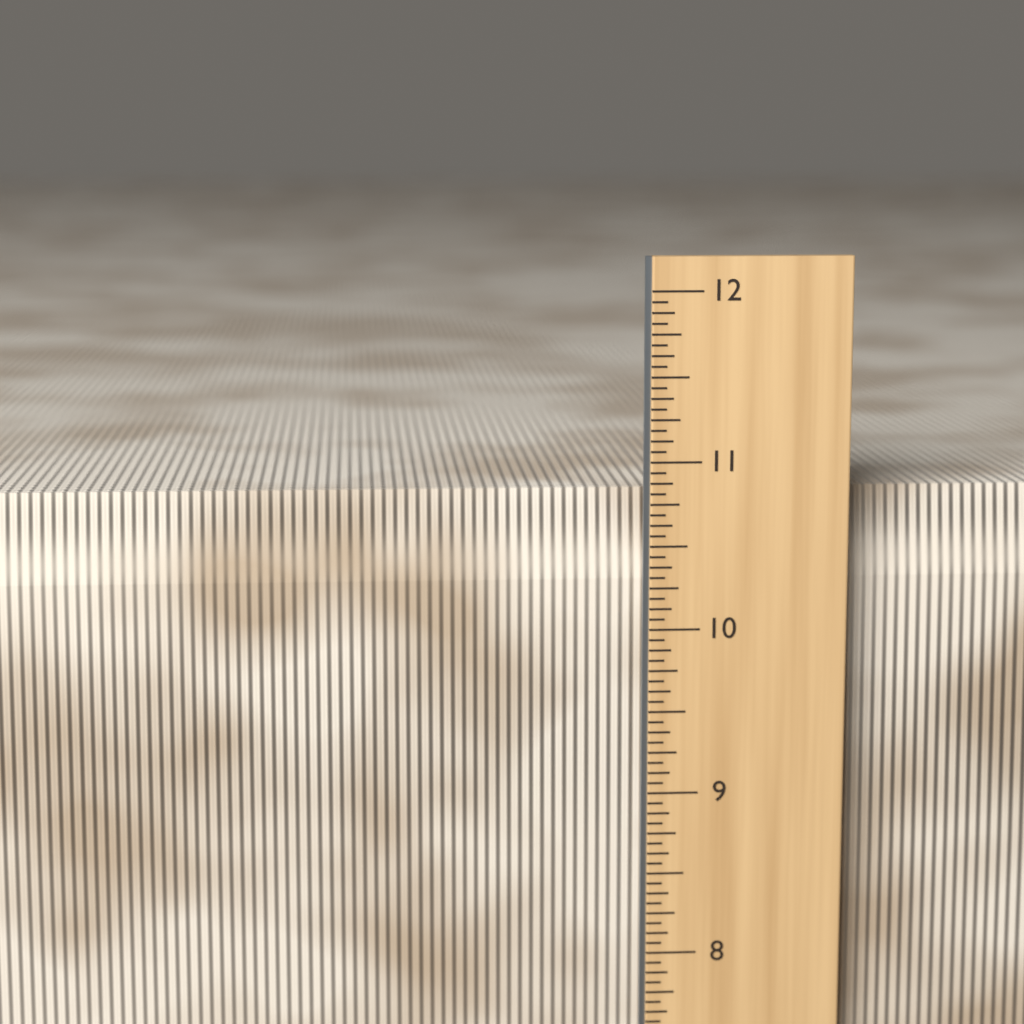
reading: 10.8125 in
